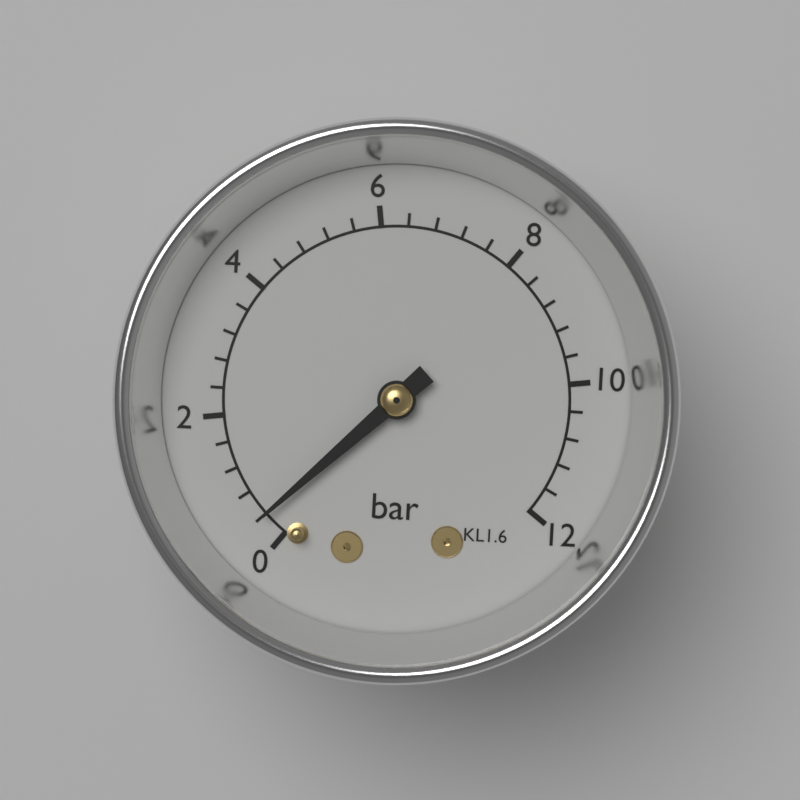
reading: 0.4 bar
